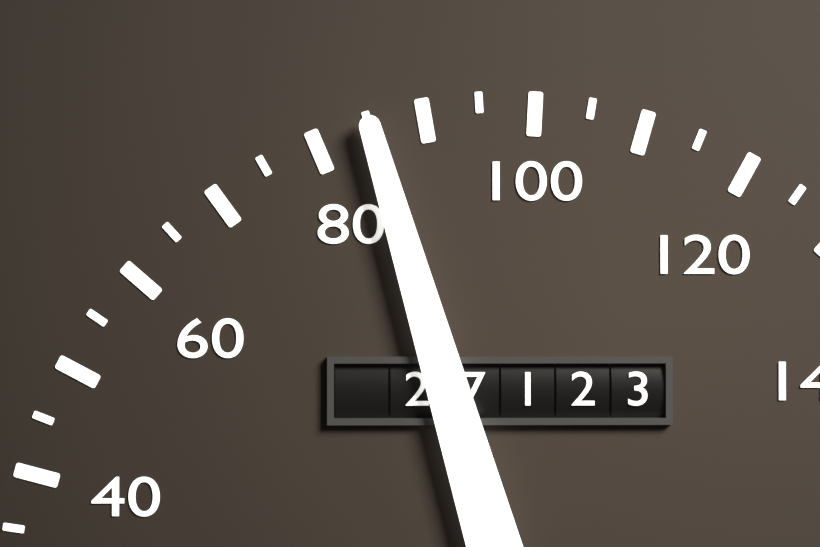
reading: 85 (no unit)
